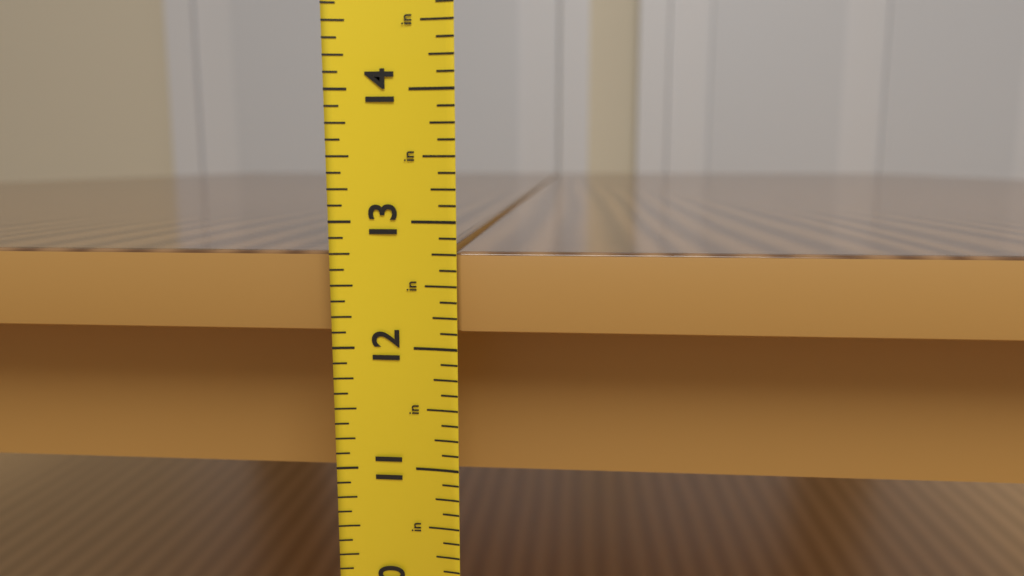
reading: 12.750 in
